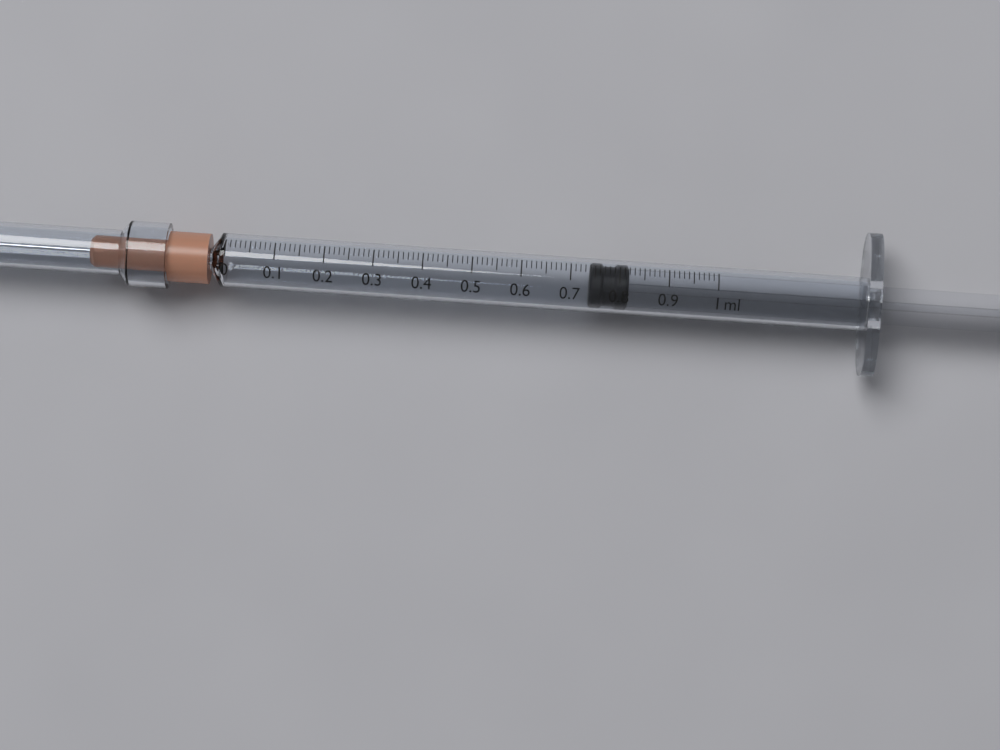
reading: 0.74 ml
